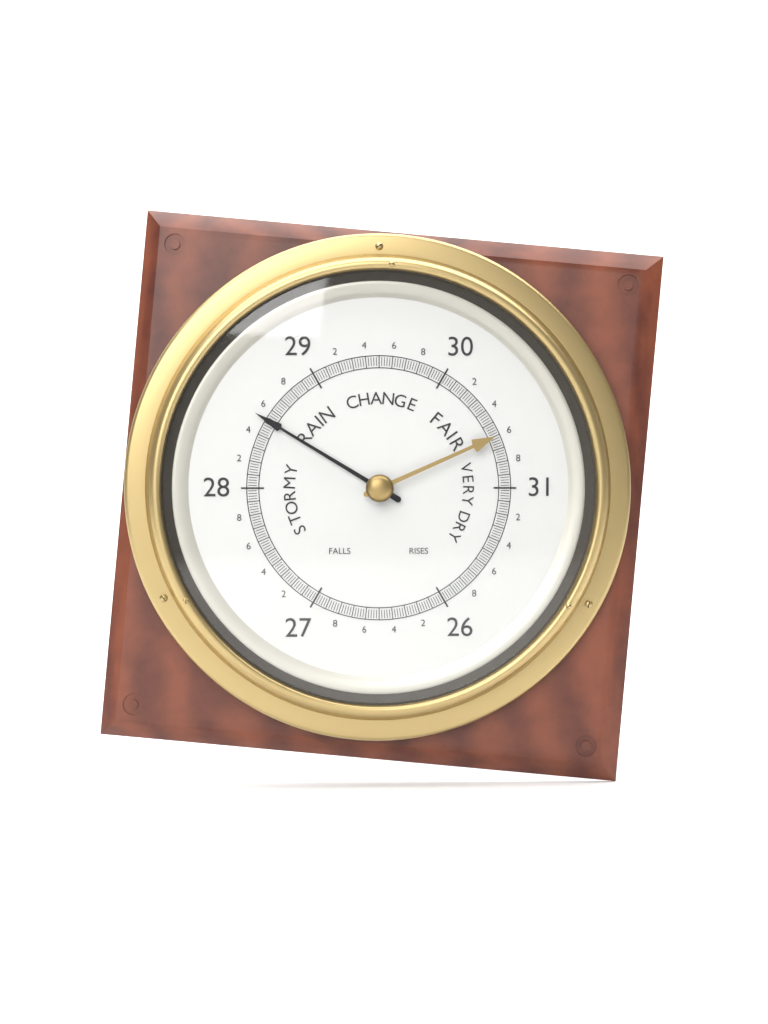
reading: 28.52 (no unit)
